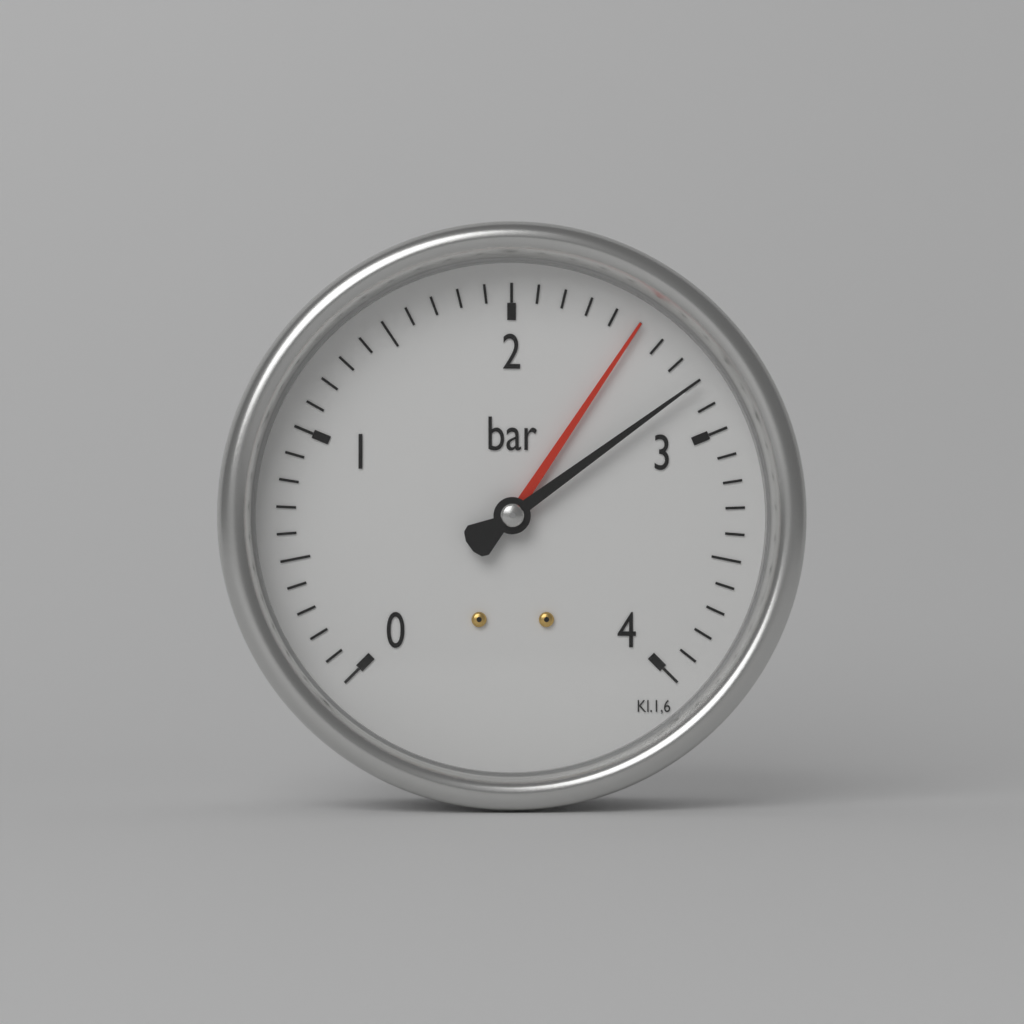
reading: 2.8 bar
